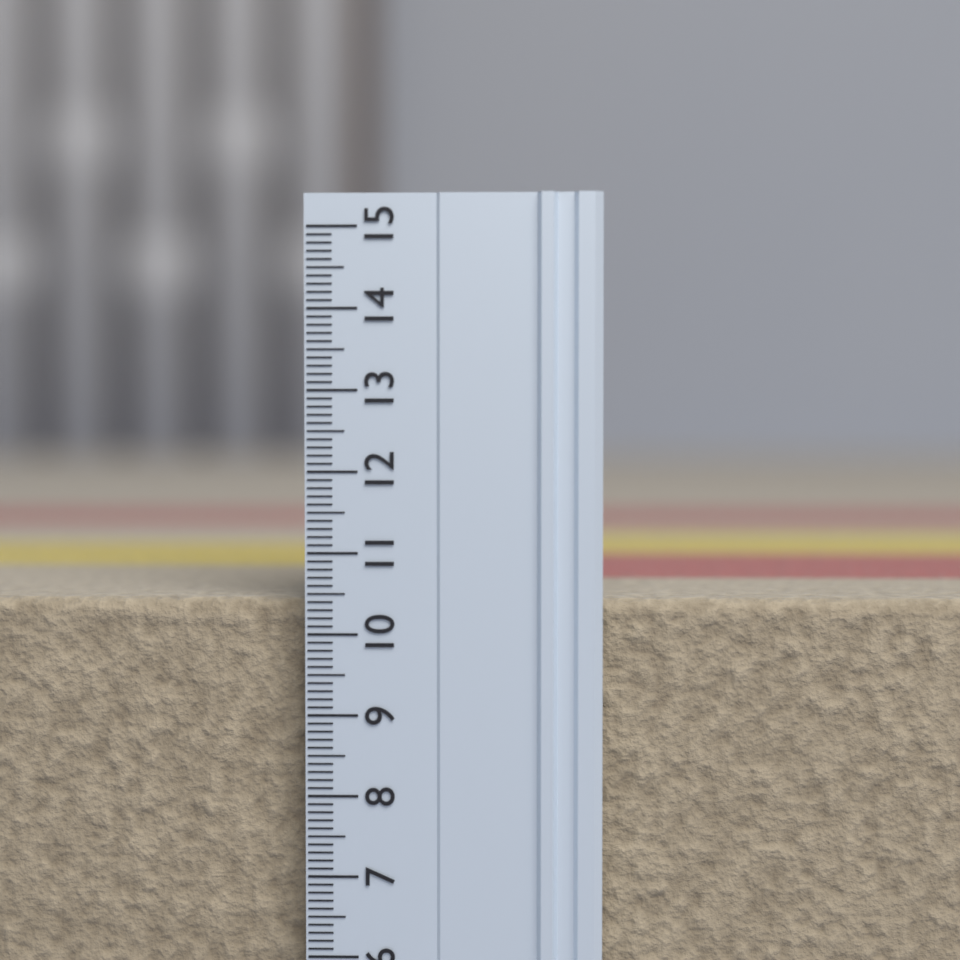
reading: 10.4 (no unit)
